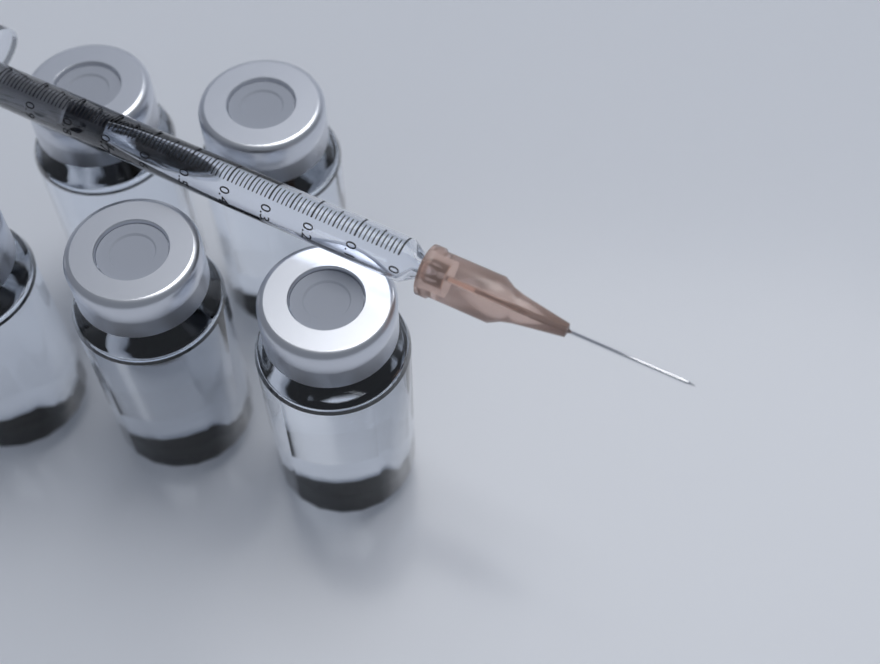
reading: 0.71 ml
